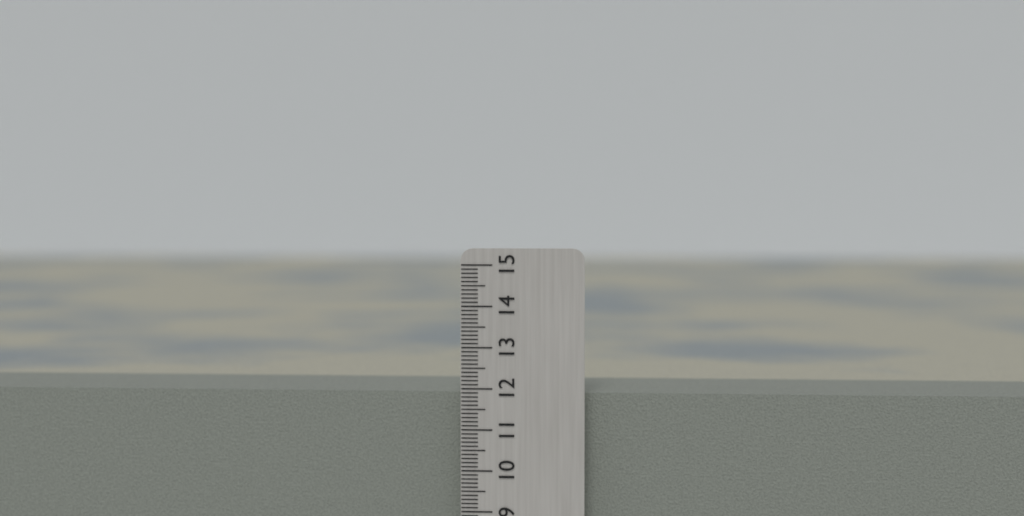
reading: 11.9 cm
